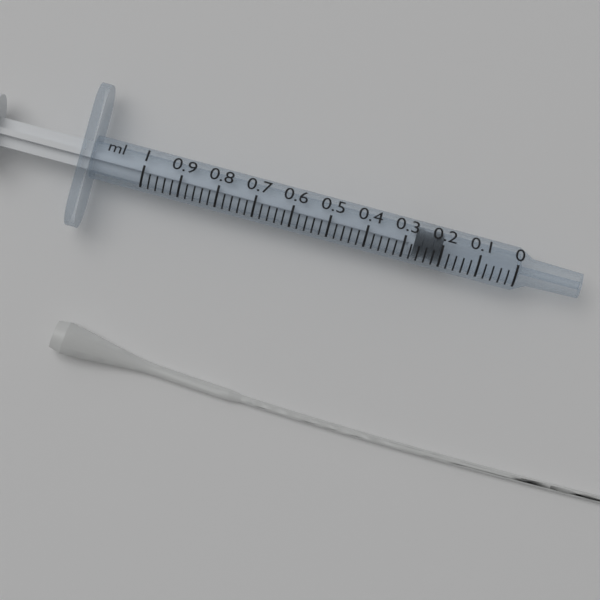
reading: 0.20 ml
